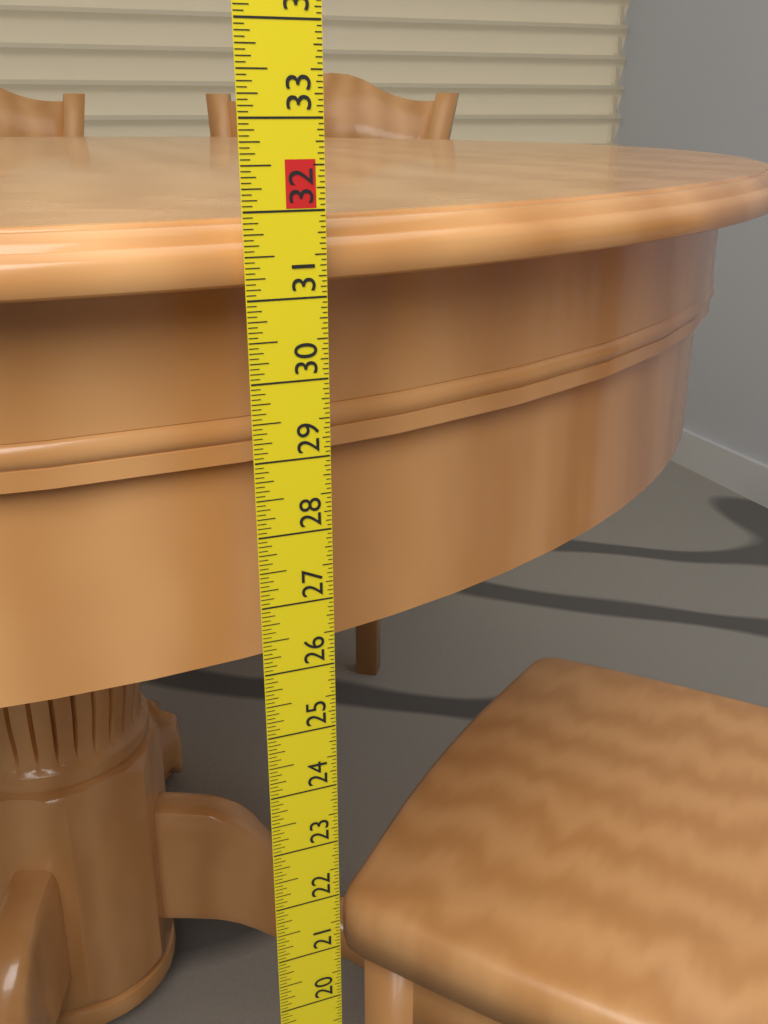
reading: 31.8750 in
